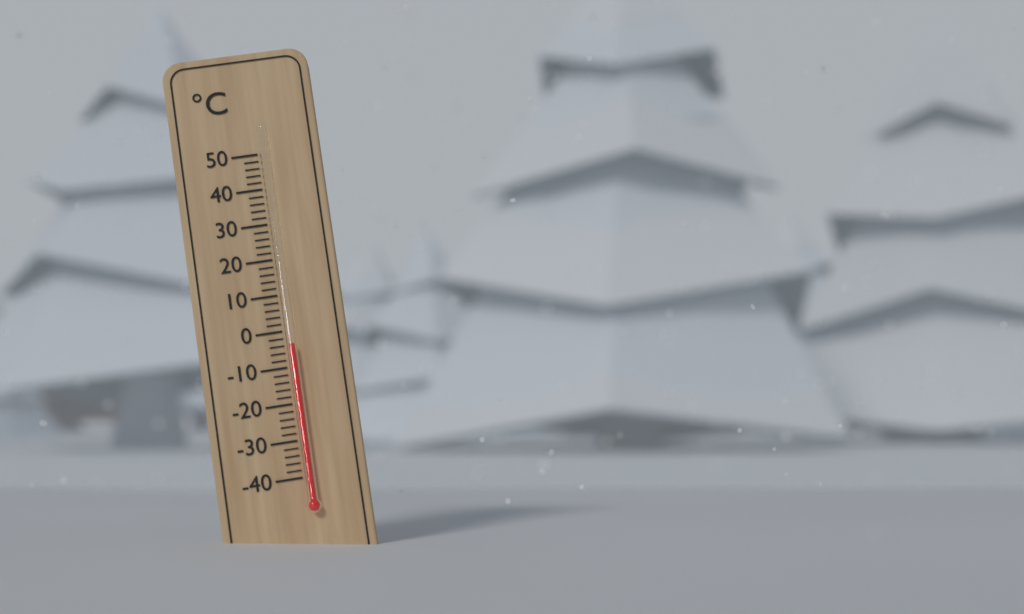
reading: -4 °C
